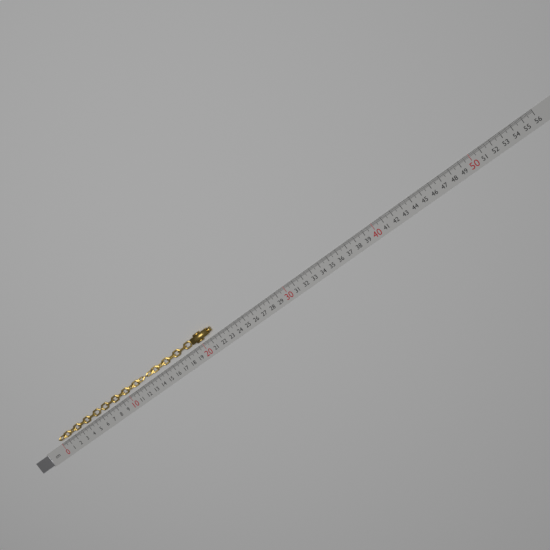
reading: 21.7 cm
